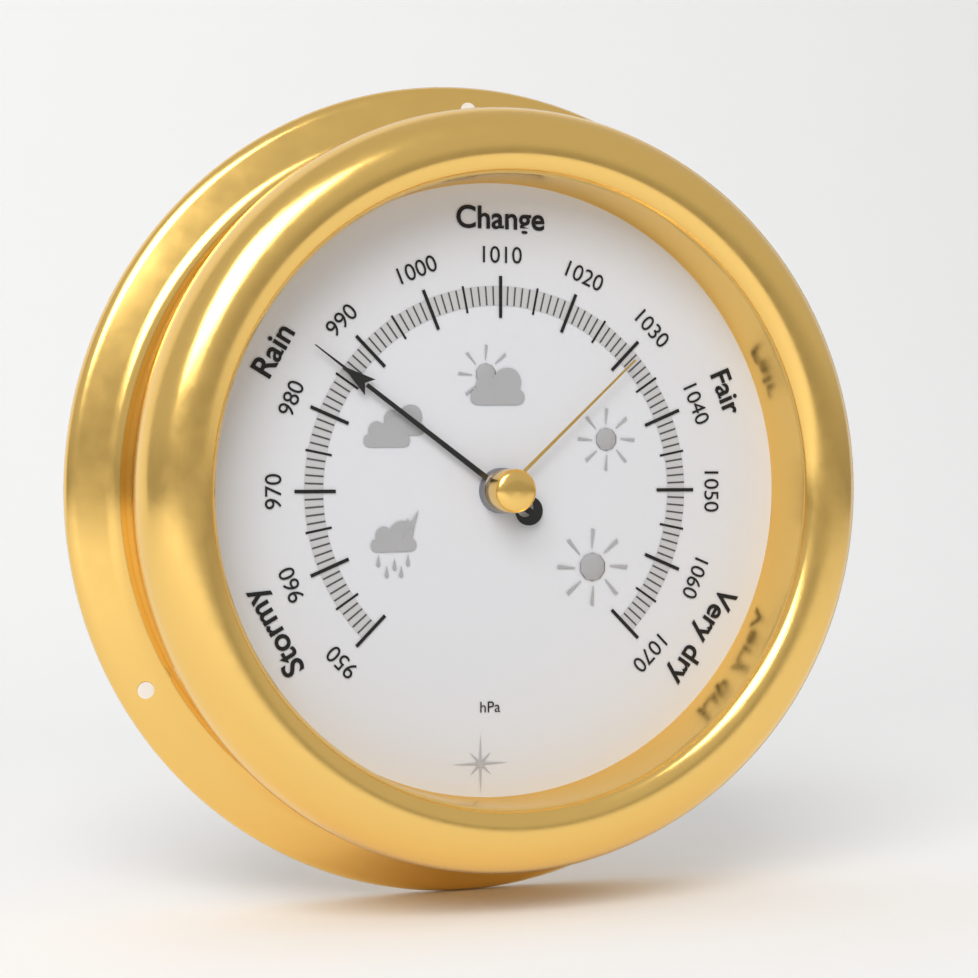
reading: 986 hPa
